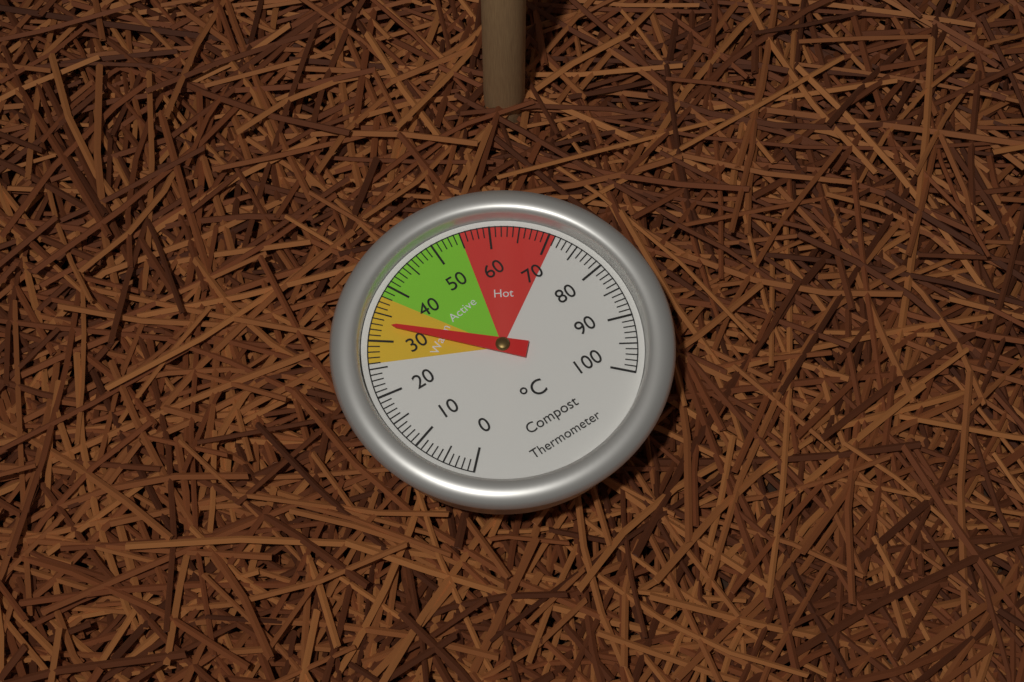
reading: 33 °C
